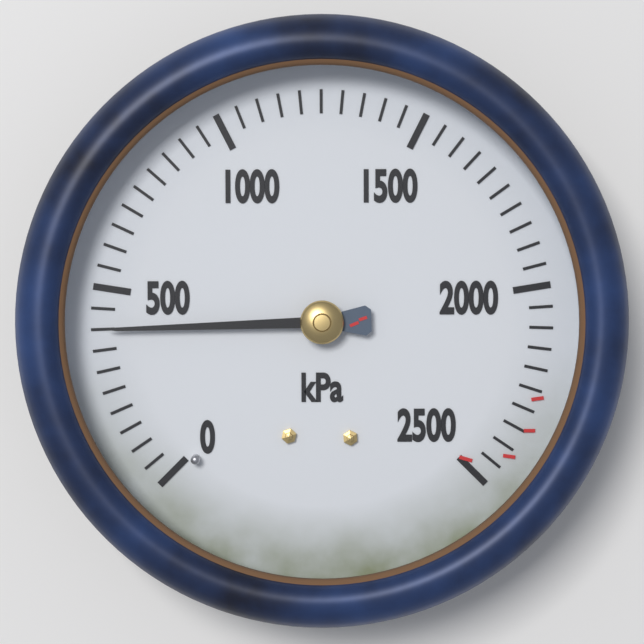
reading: 400 kPa
